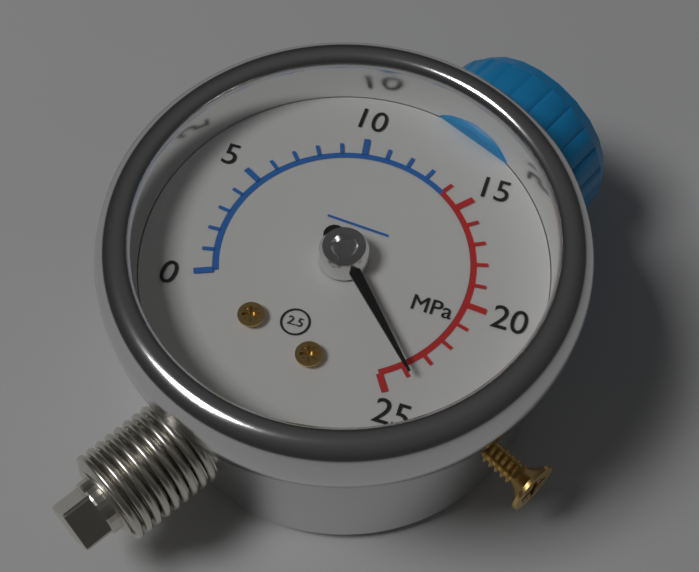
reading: 24 MPa
